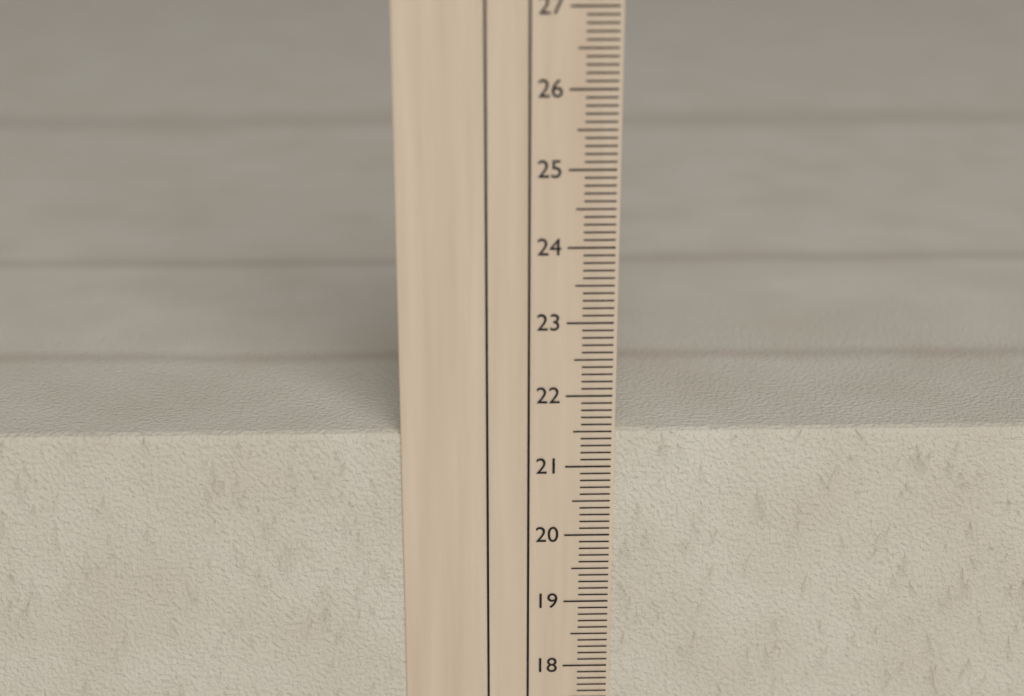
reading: 21.5 cm
